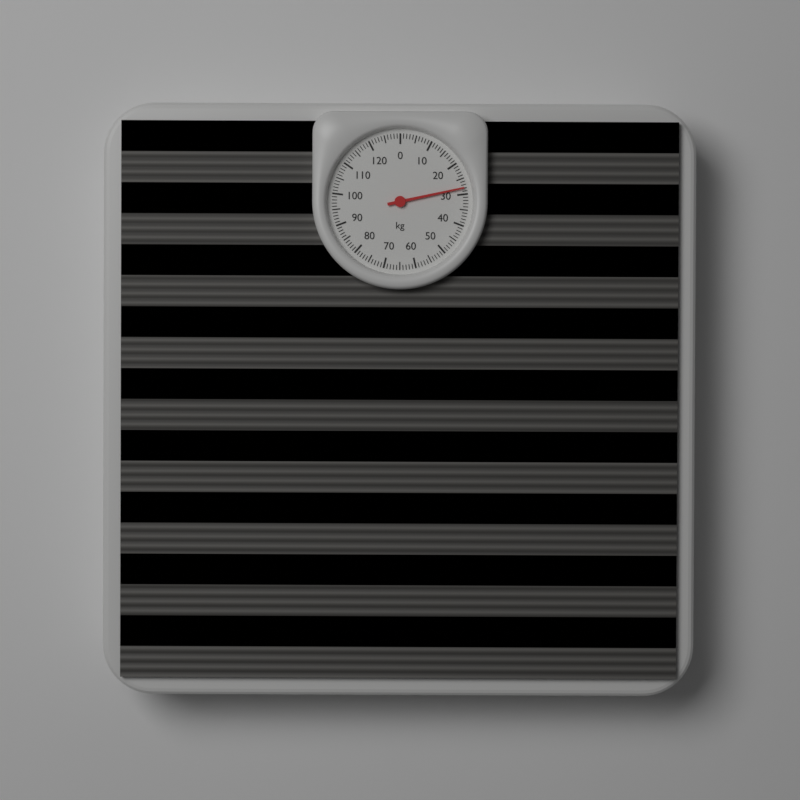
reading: 28 kg
